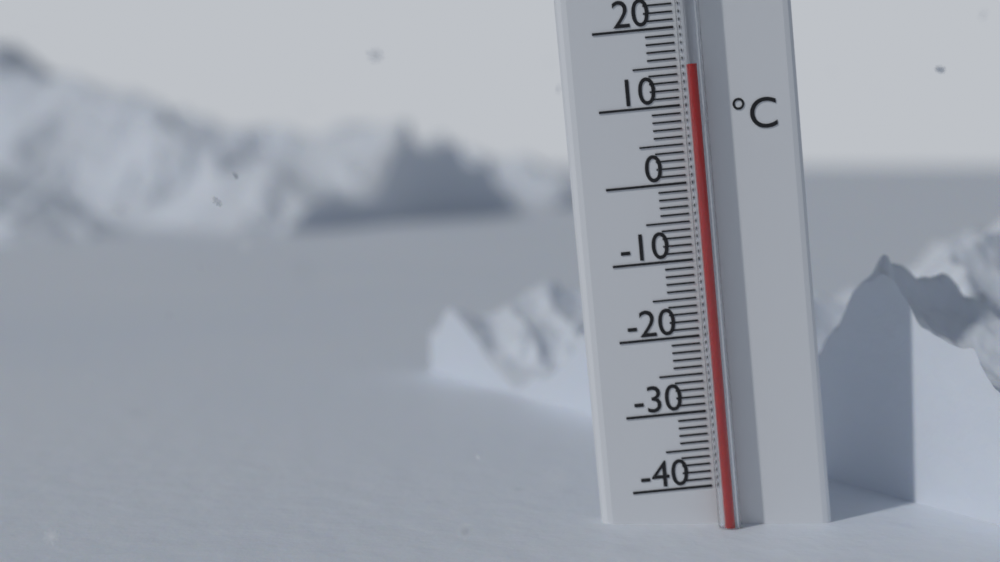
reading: 15 °C
